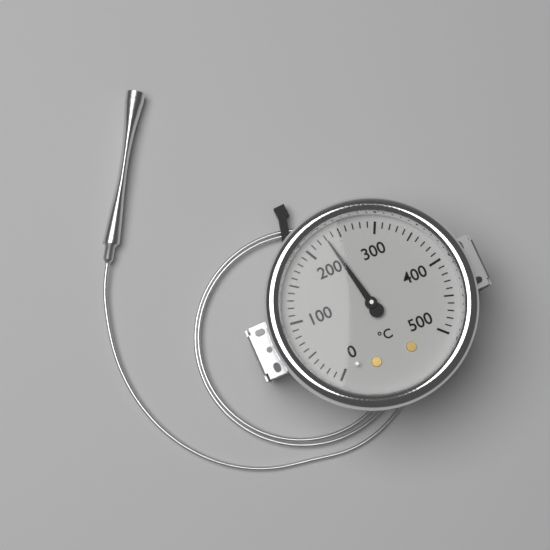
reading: 230 °C
